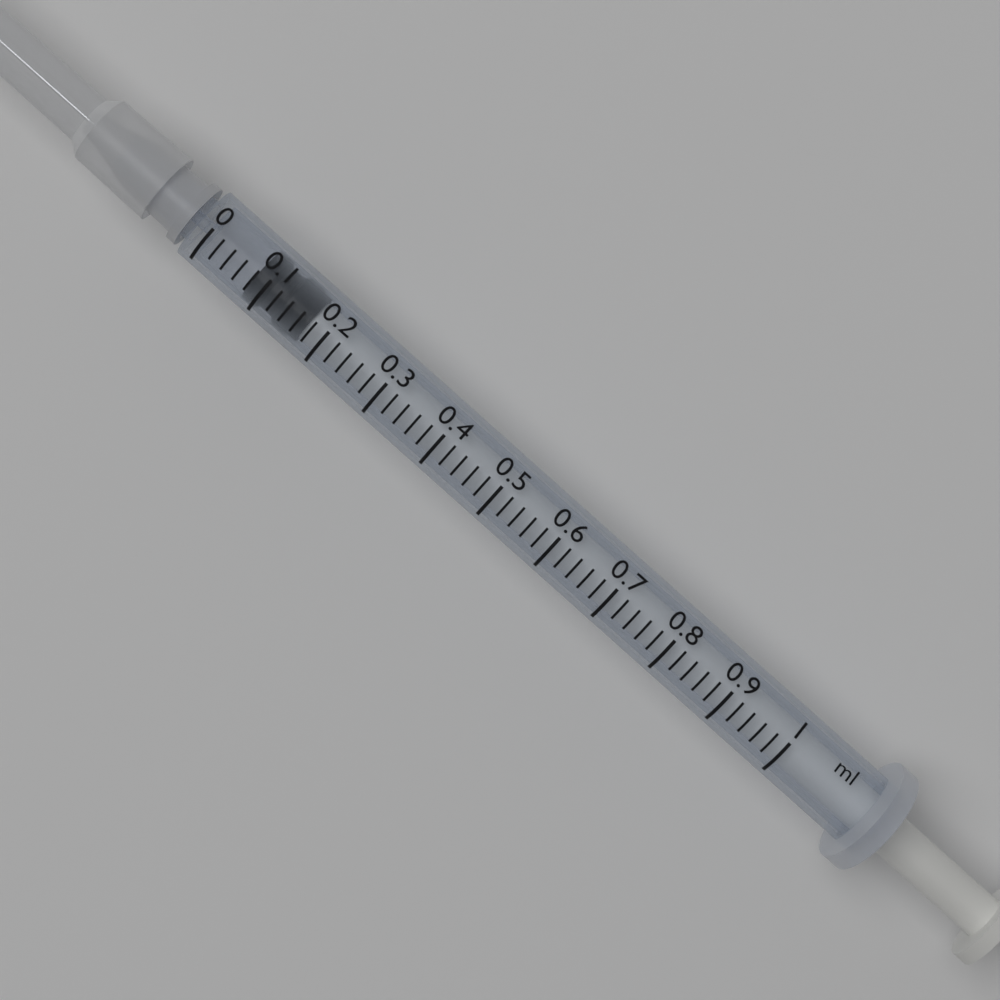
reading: 0.08 ml
